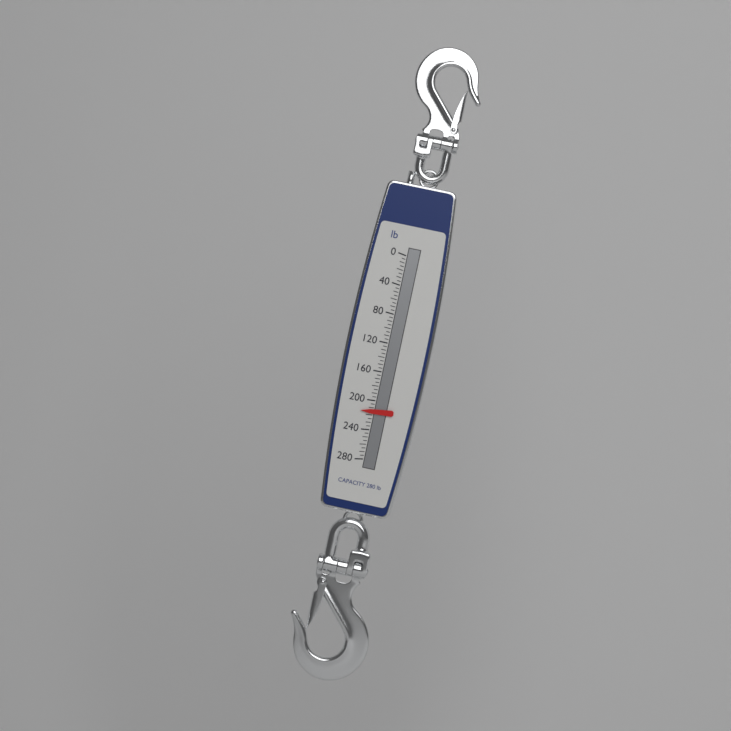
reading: 215 lb
